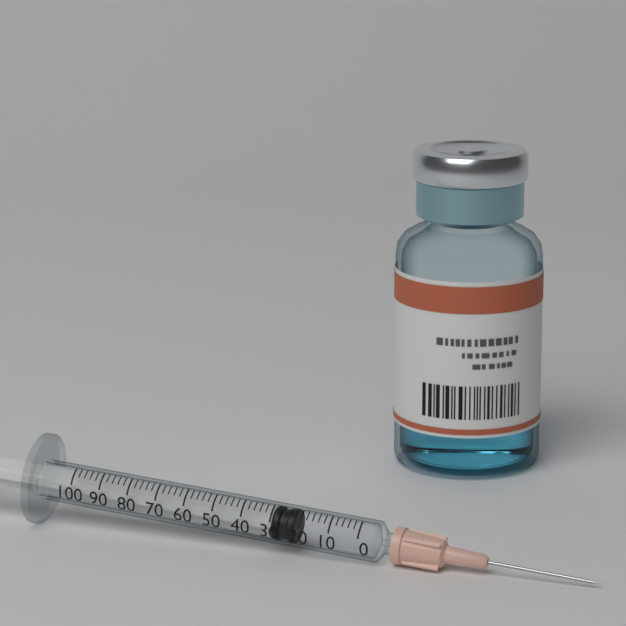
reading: 22 (no unit)
